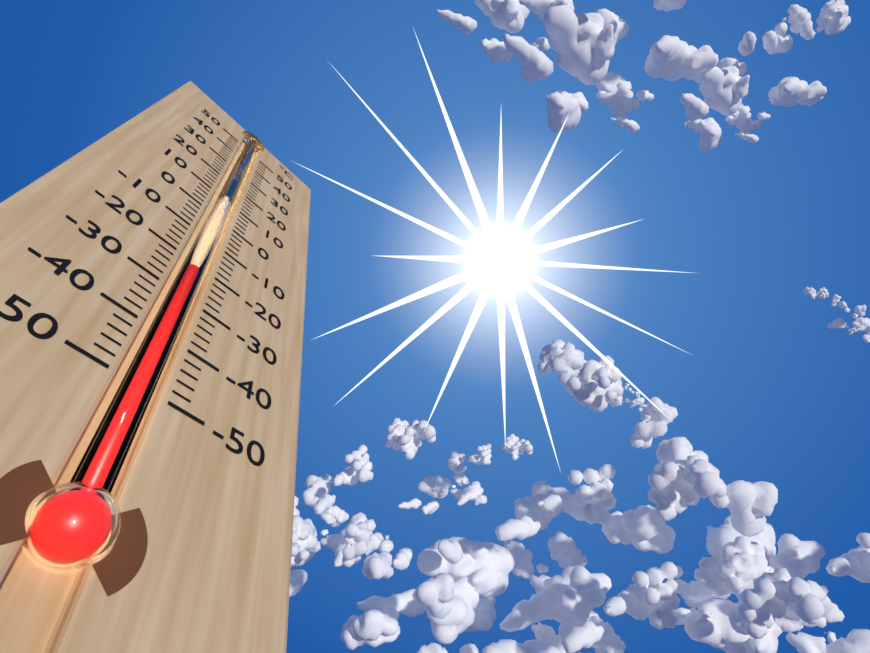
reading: -22 °C
